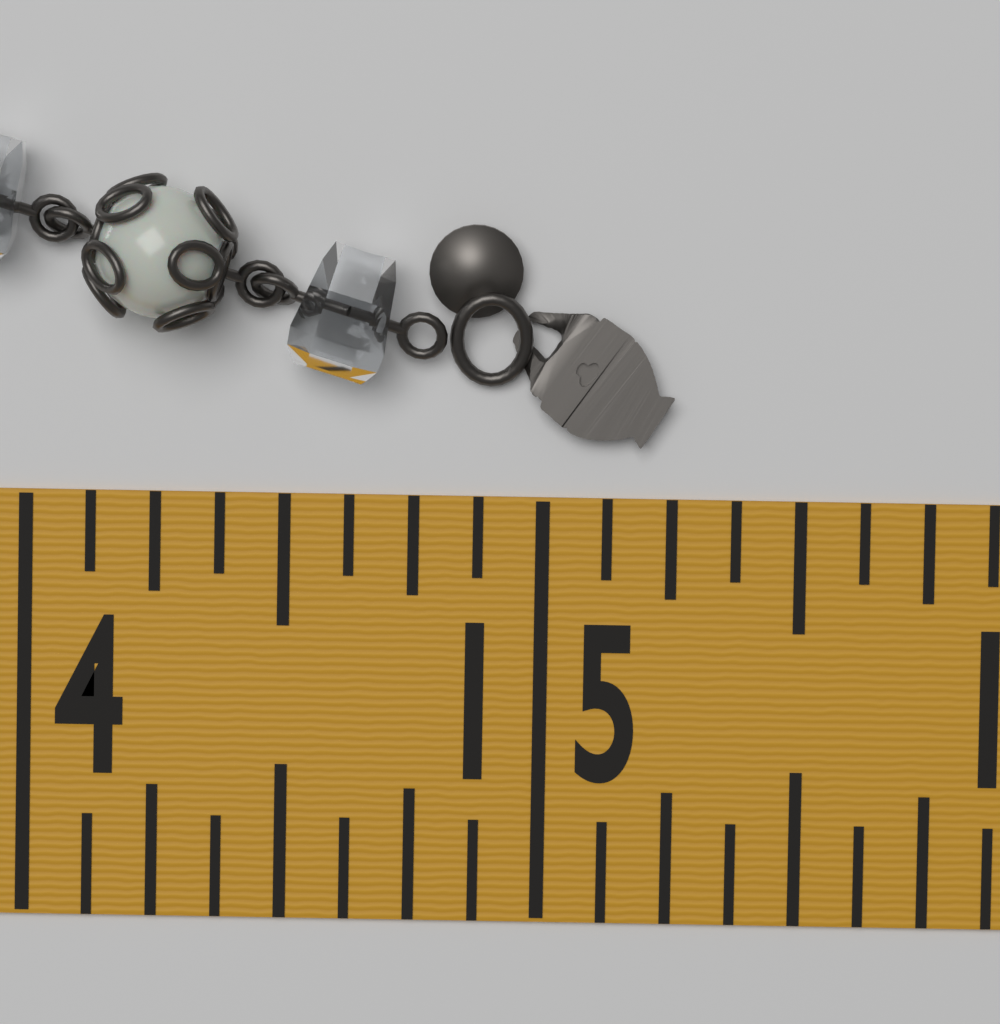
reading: 15.250 in
